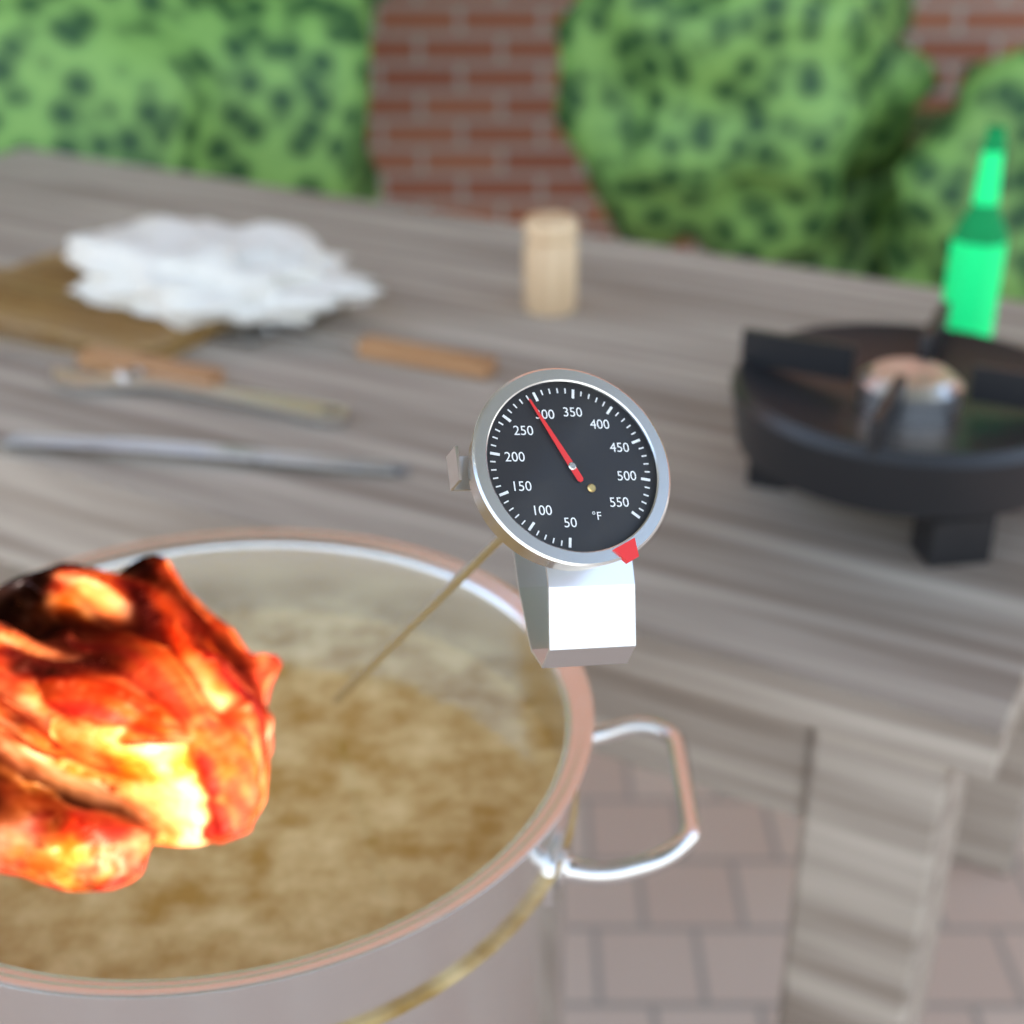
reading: 290 °F
